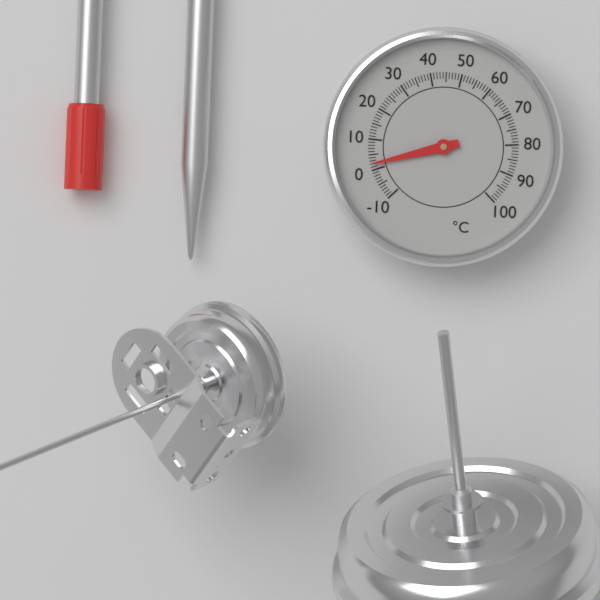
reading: 2 °C
